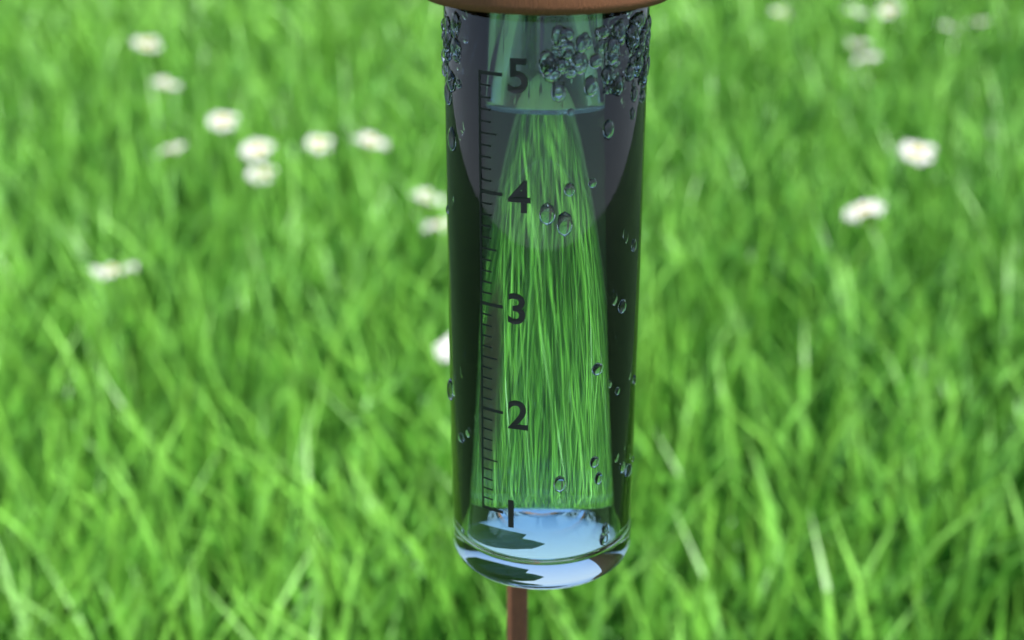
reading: 4.7 (no unit)
